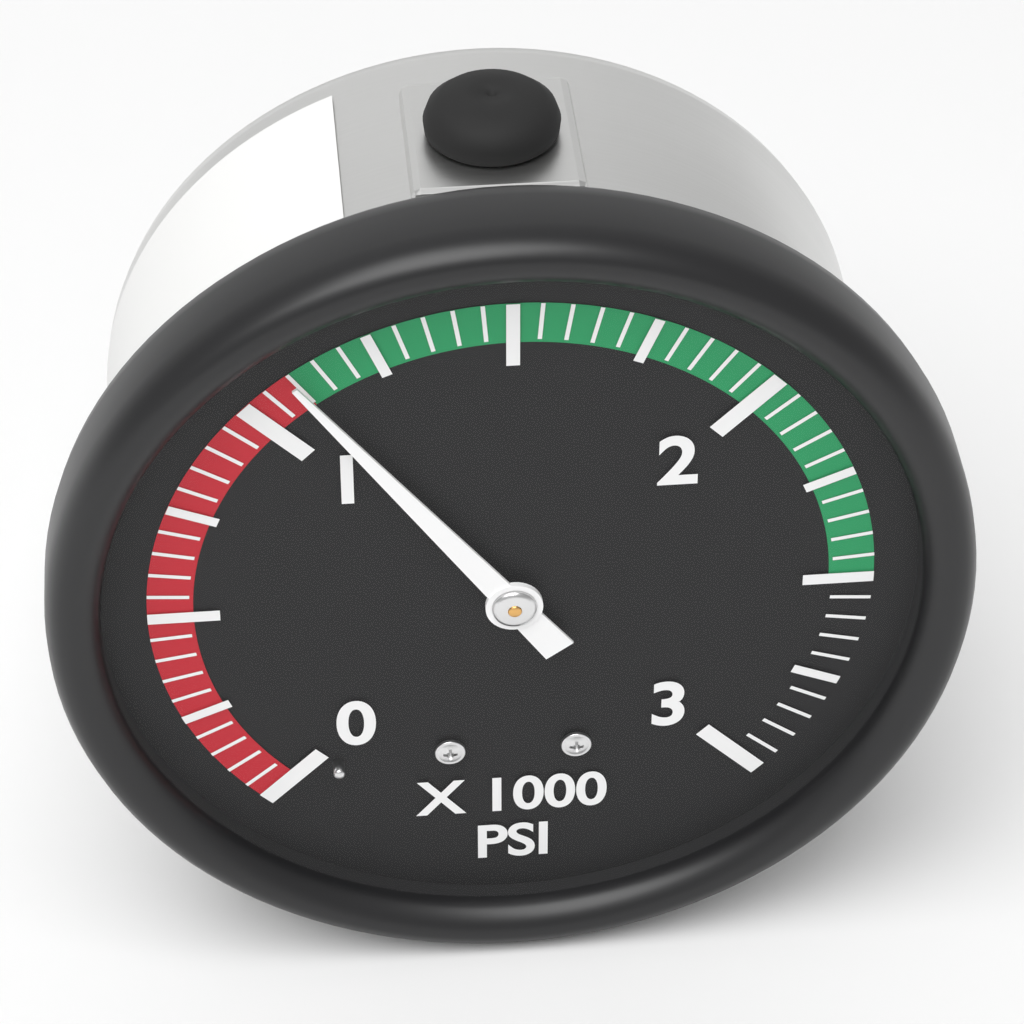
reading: 1100 psi
